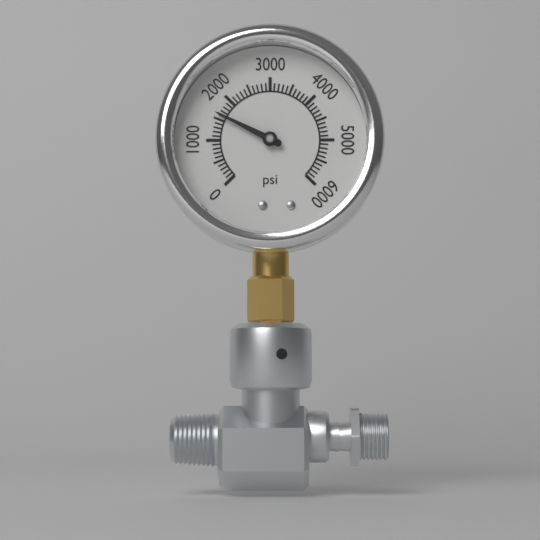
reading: 1600 psi
